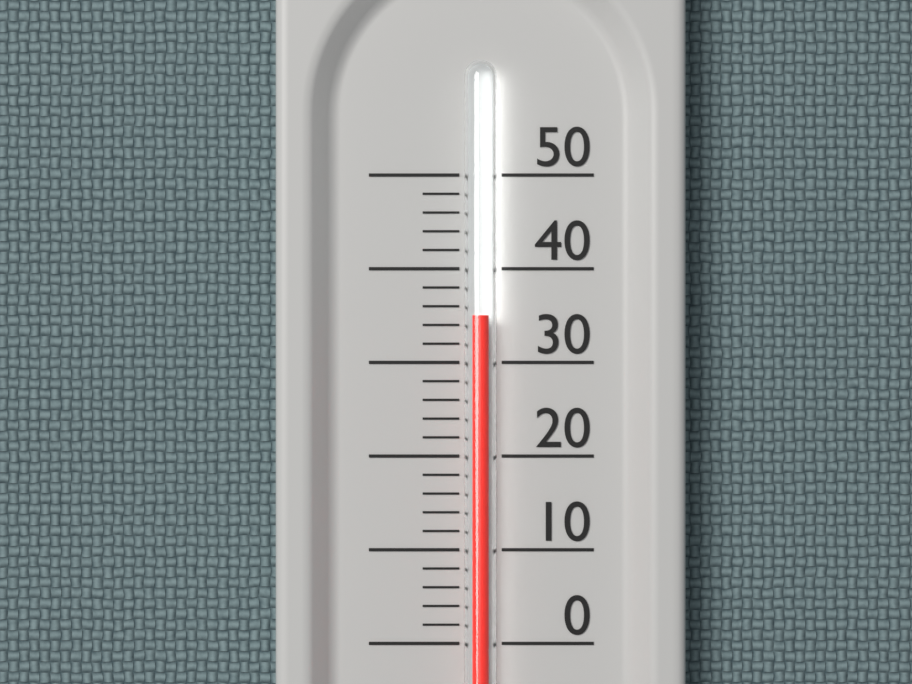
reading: 35 (no unit)
